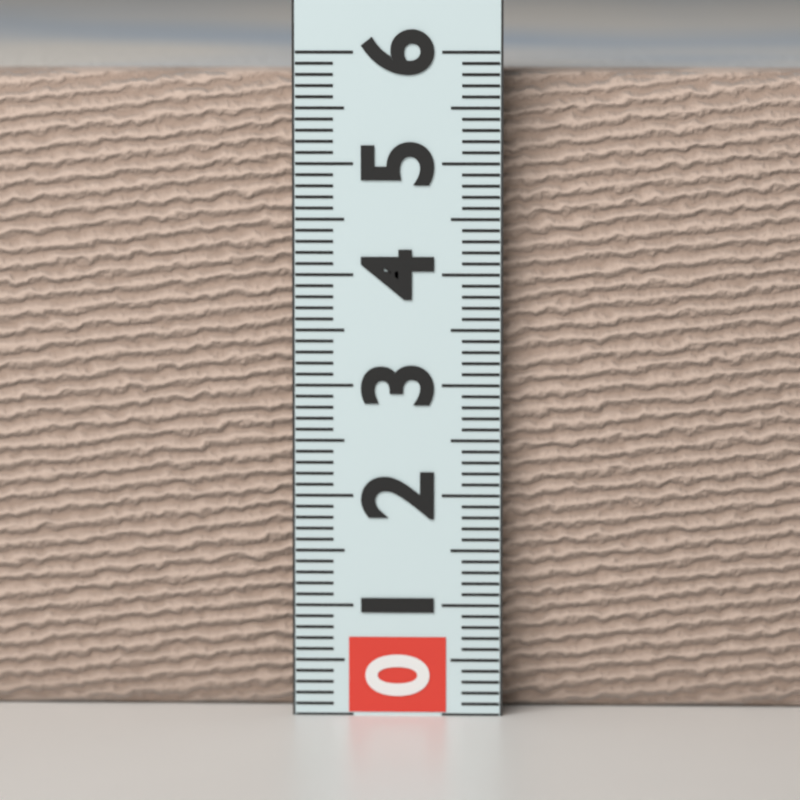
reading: 5.8 (no unit)
